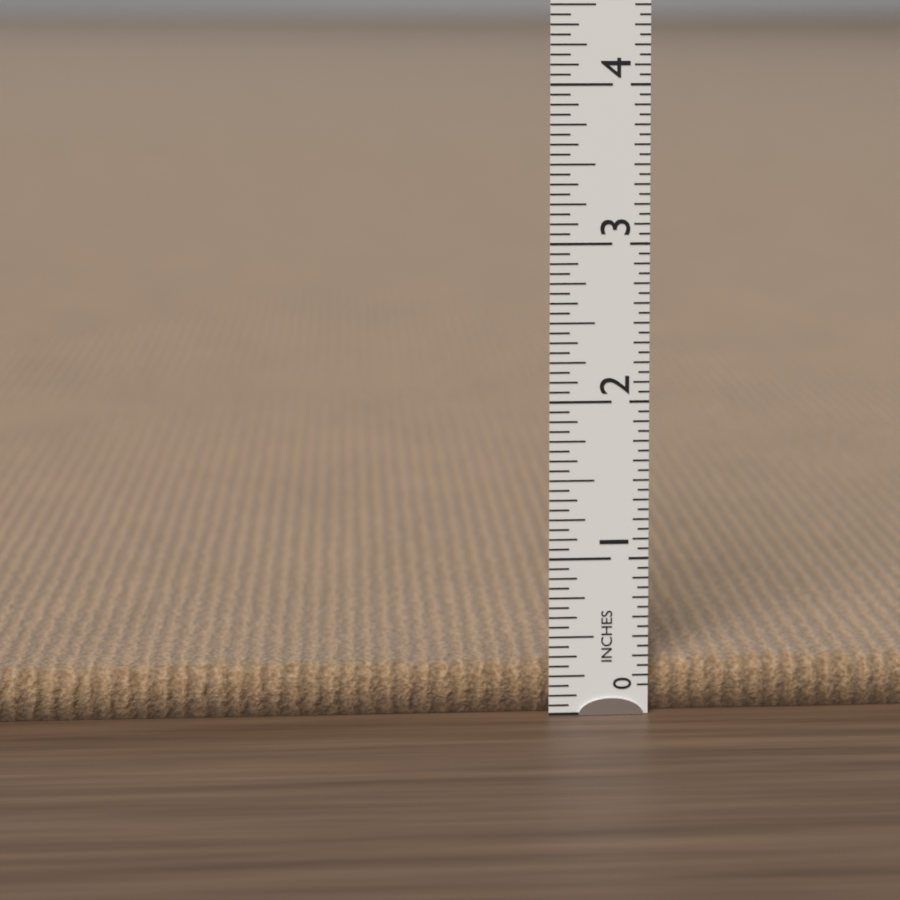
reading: 0.3125 in
